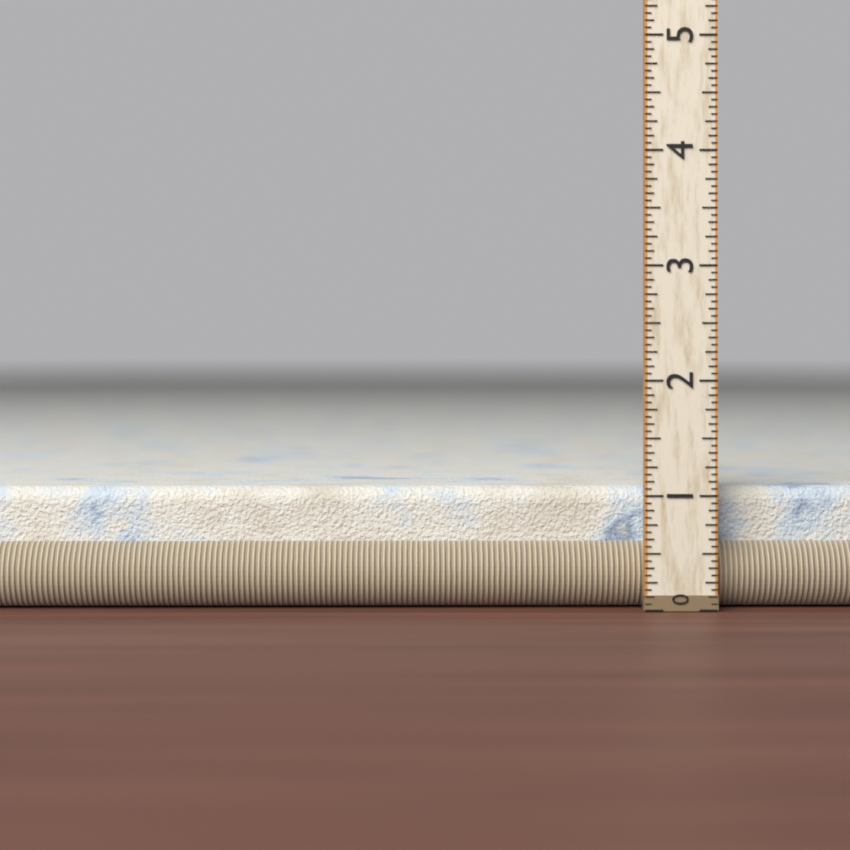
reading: 1.0625 (no unit)
